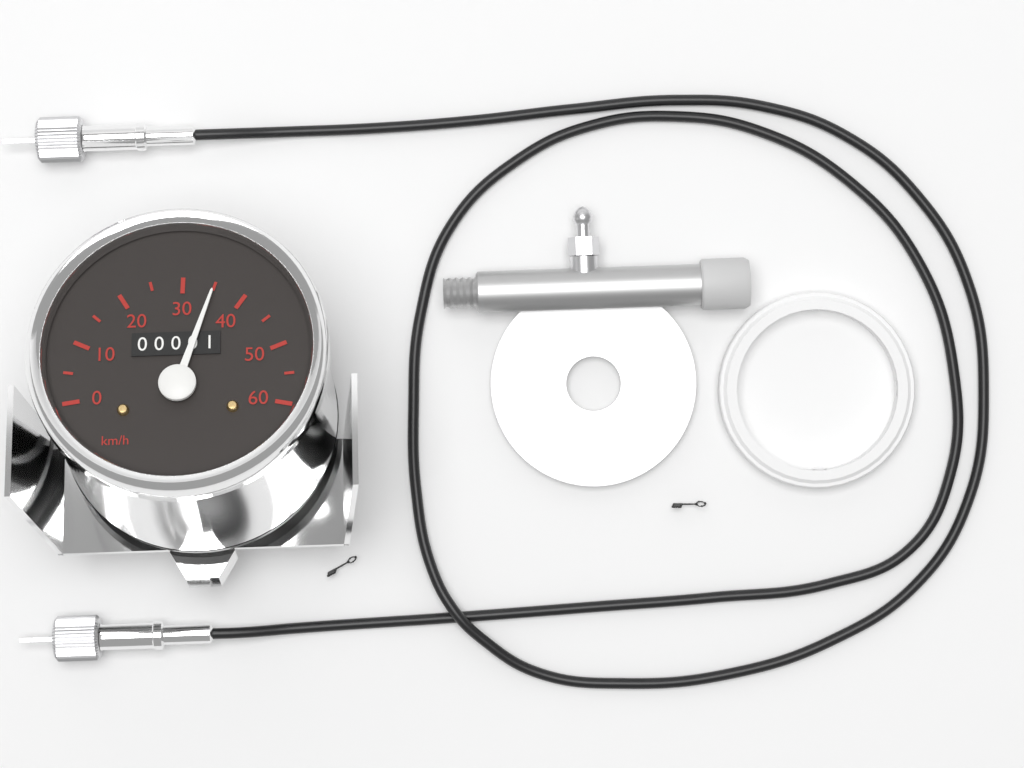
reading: 35 km/h
